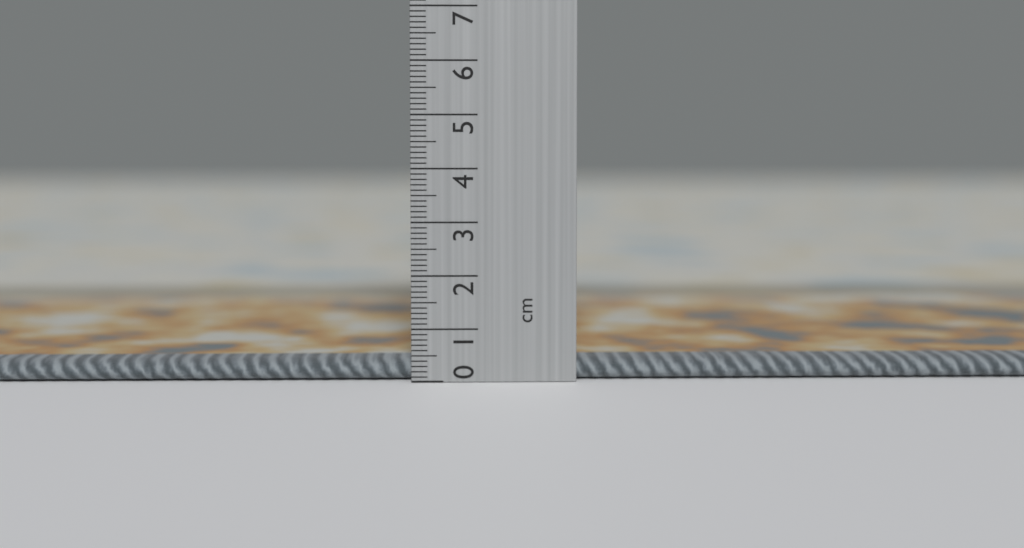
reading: 0.4 cm
